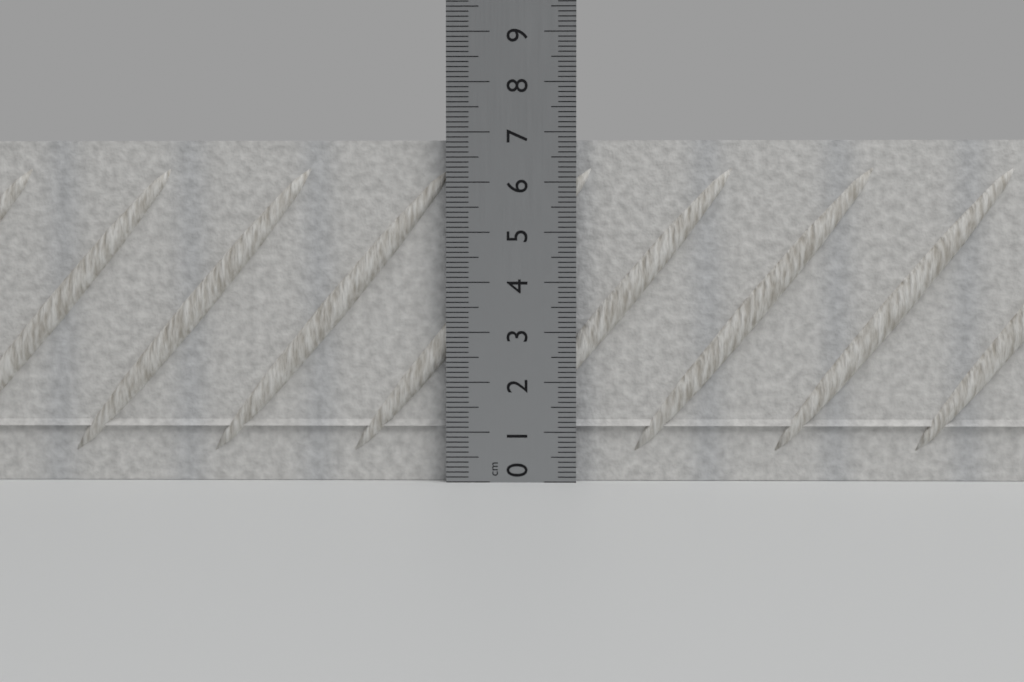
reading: 6.9 cm
